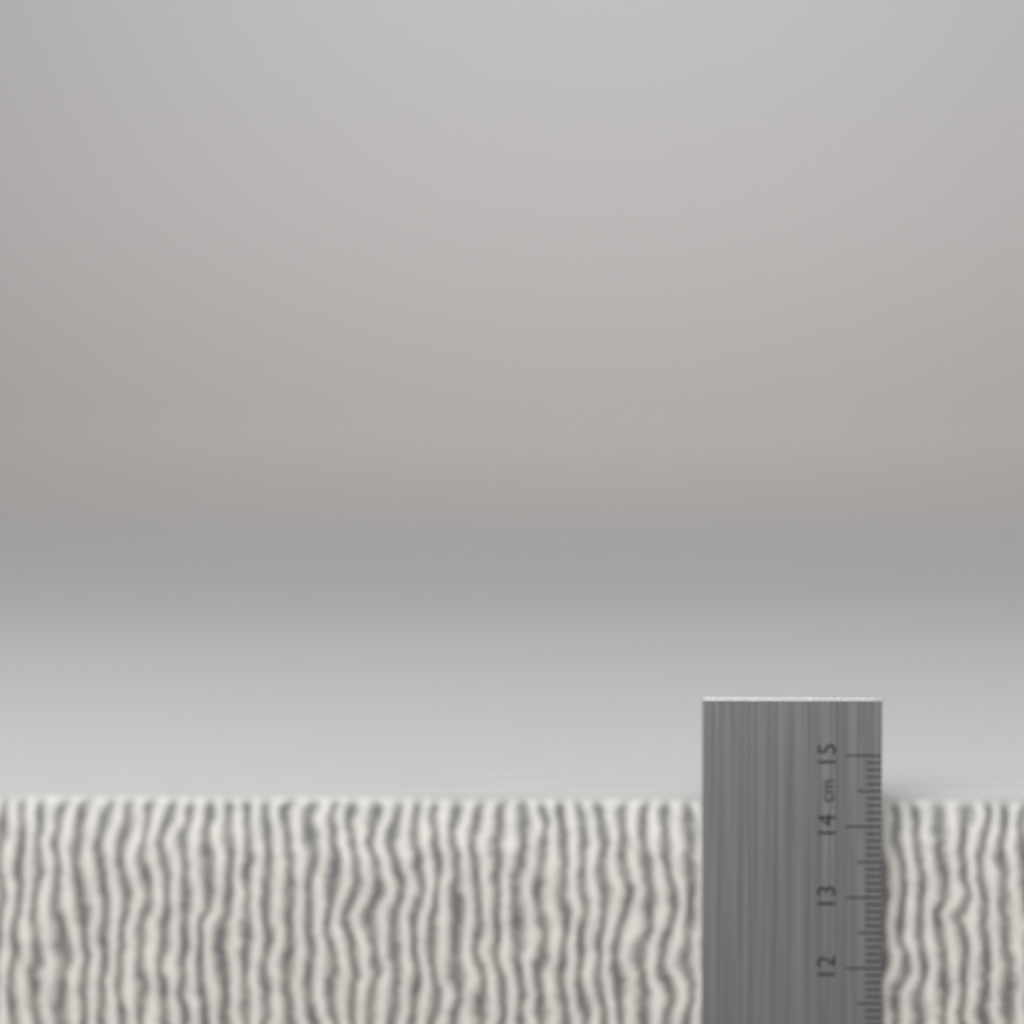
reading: 14.3 cm
